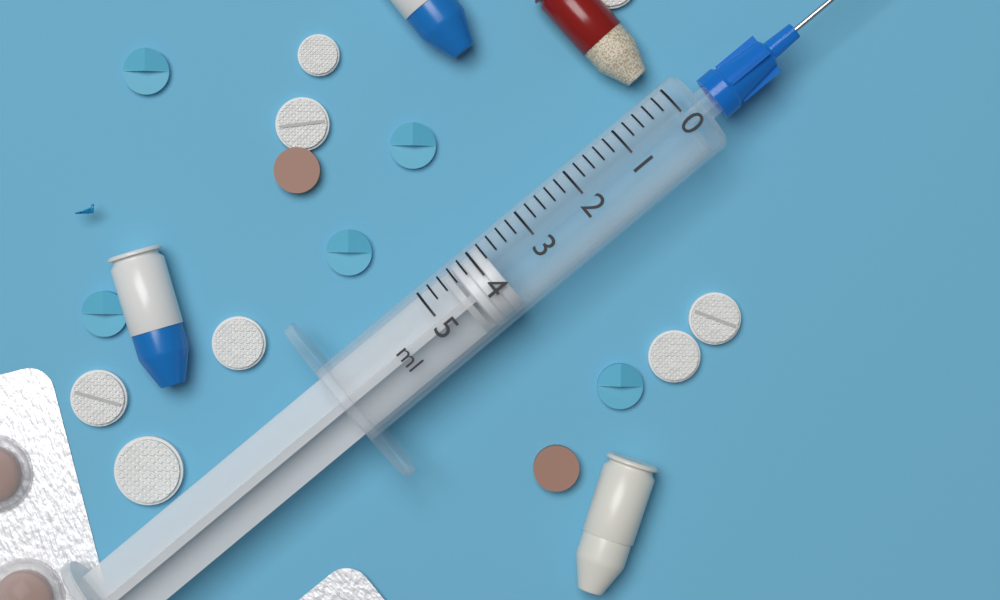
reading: 3.8 ml
